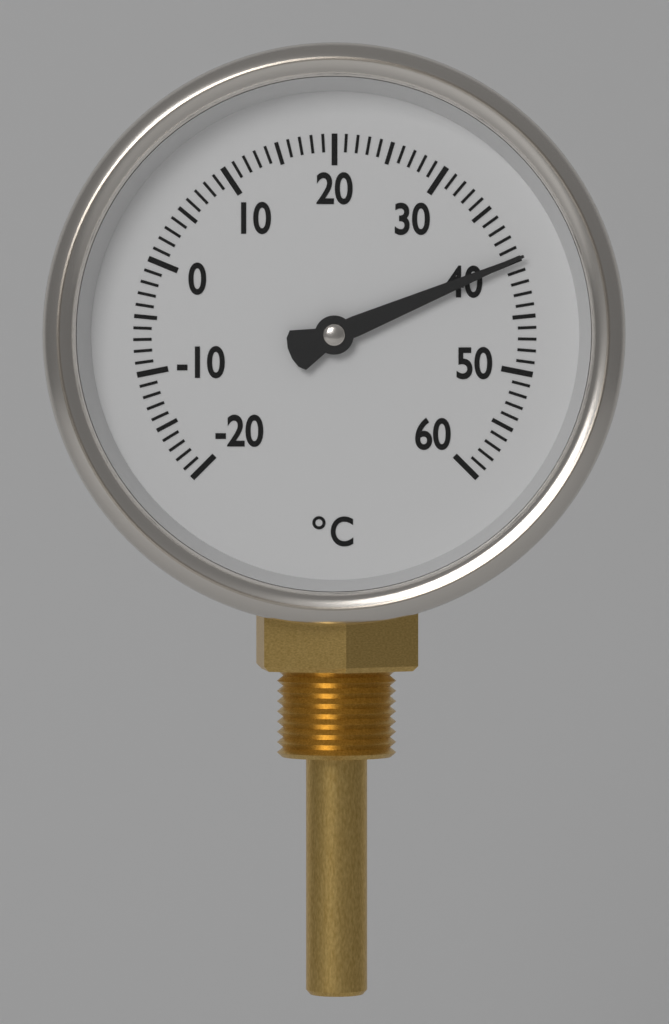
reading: 40 °C
